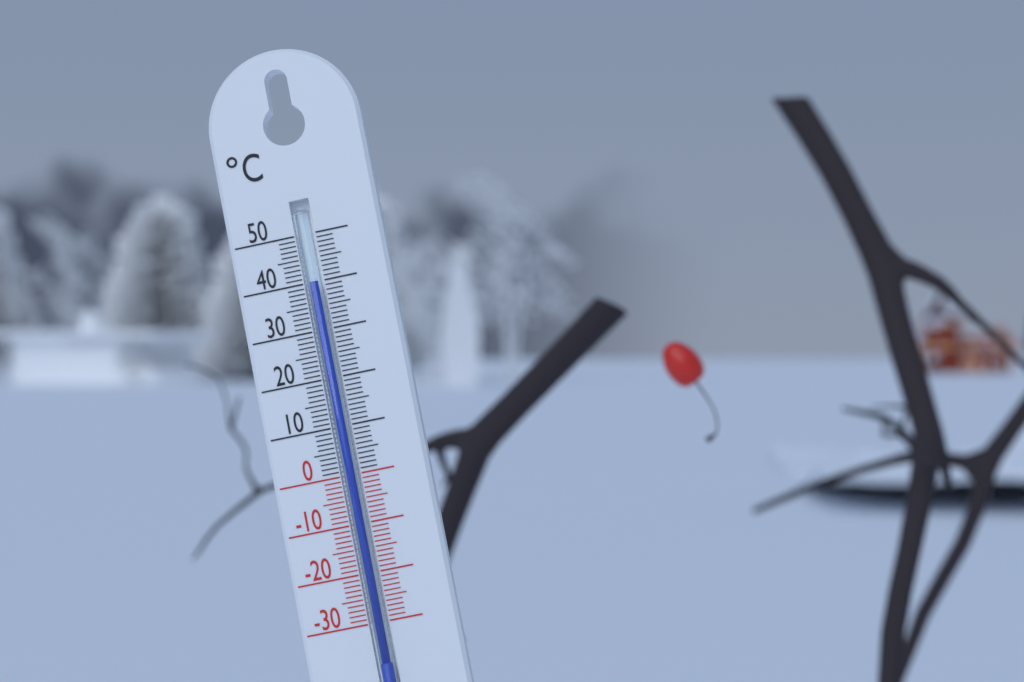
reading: 40 °C
